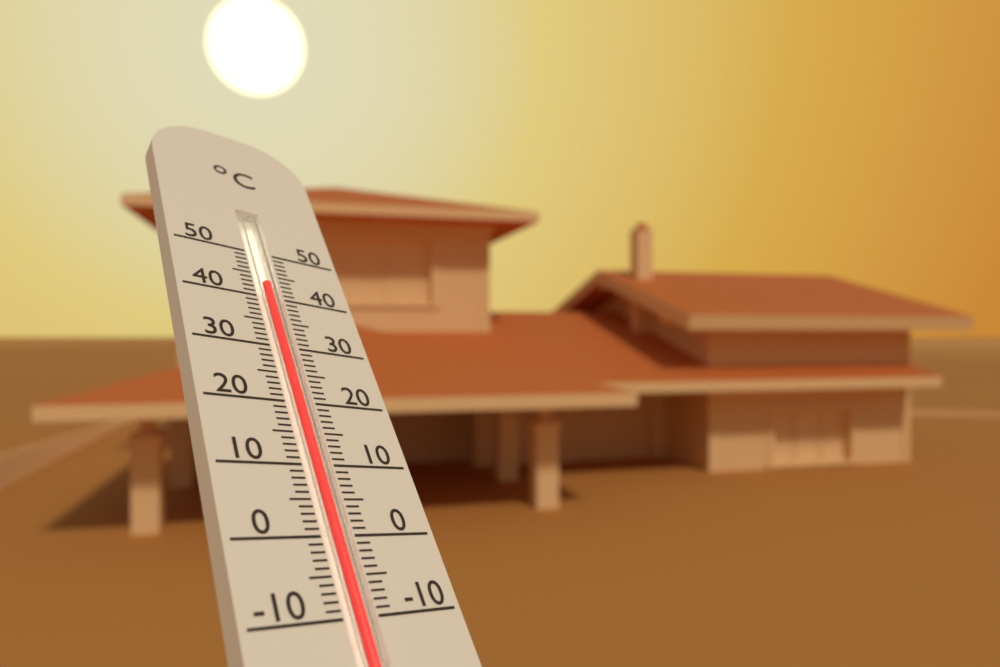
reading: 43 °C
